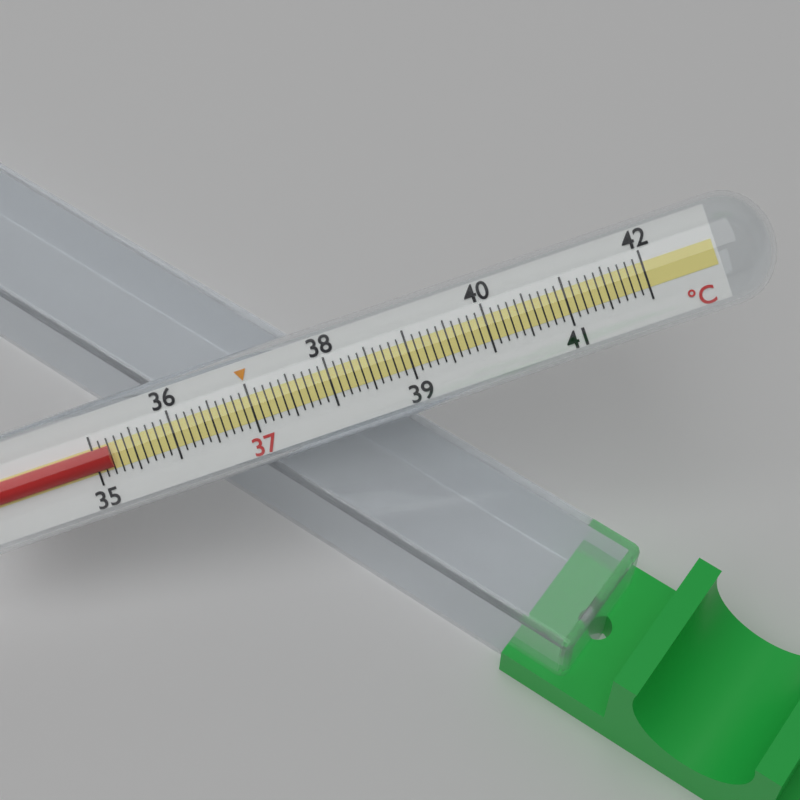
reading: 35.2 °C
